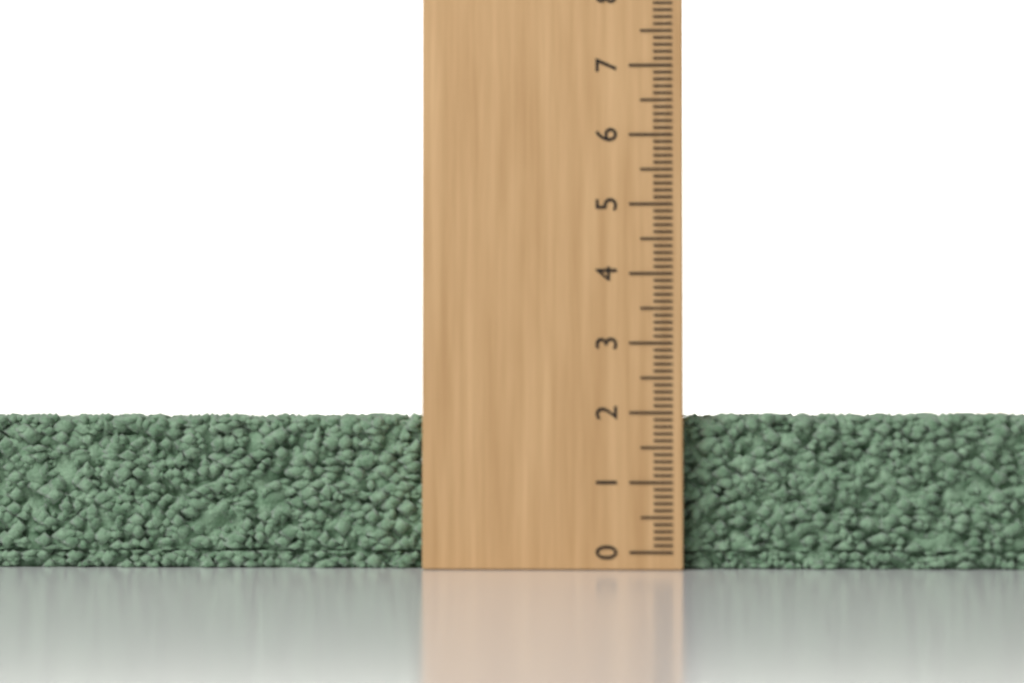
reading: 2.0 (no unit)
